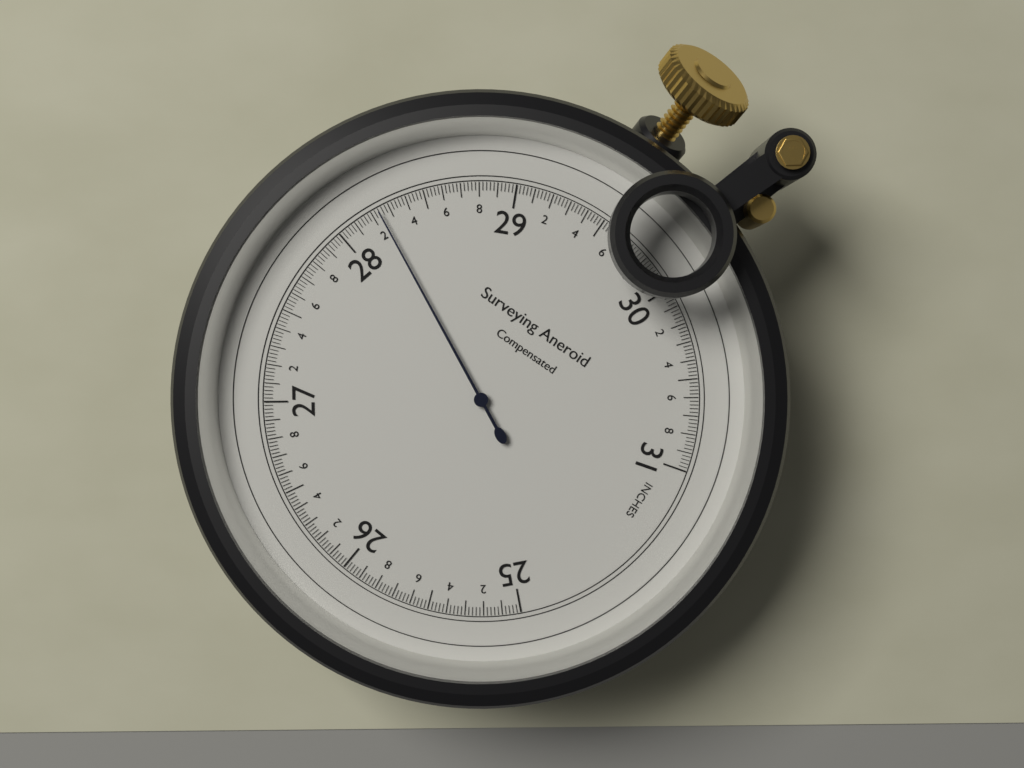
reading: 28.24 inches
